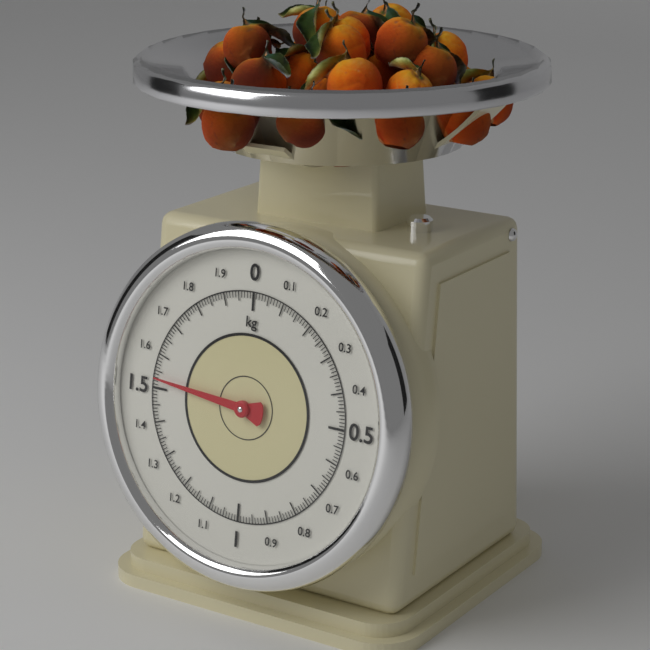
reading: 1.53 kg
